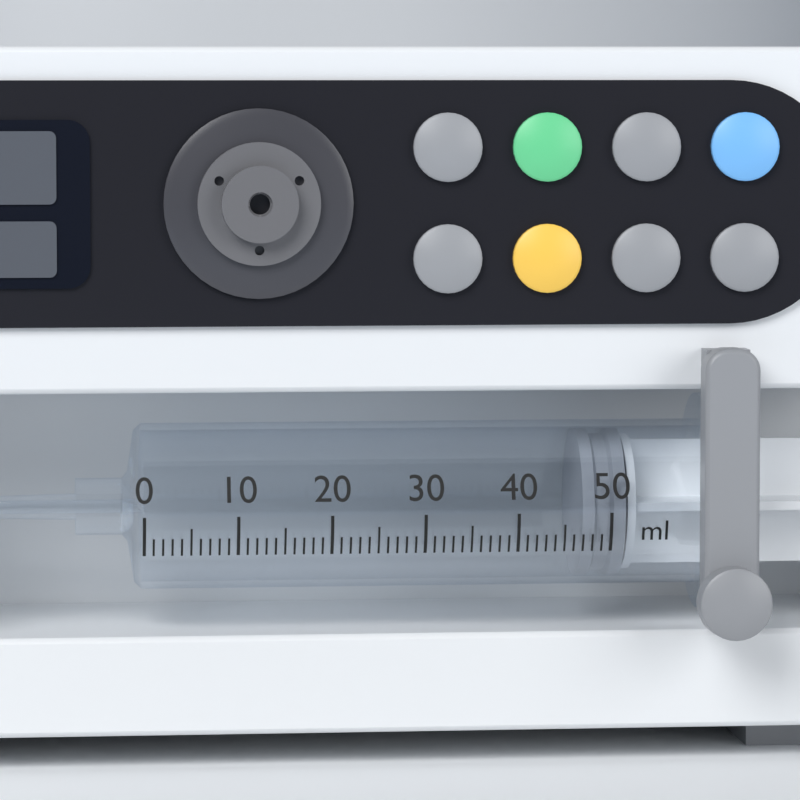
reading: 47 ml
